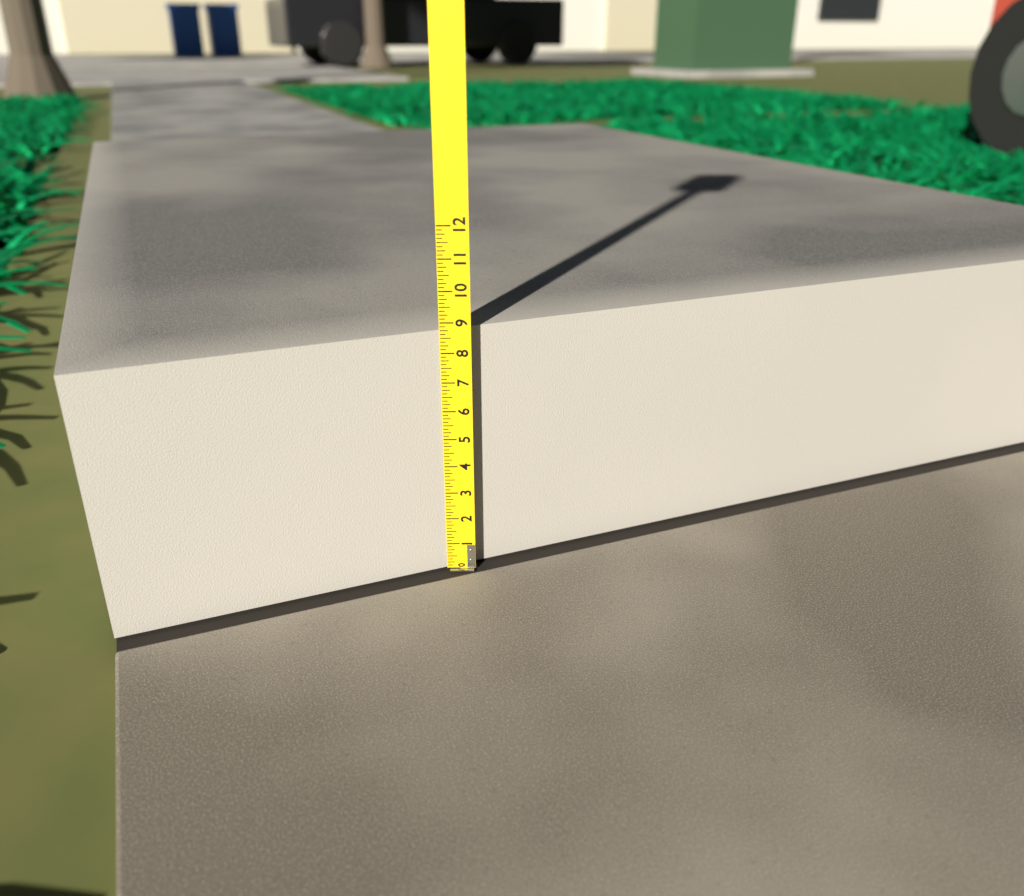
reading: 8.750 (no unit)
